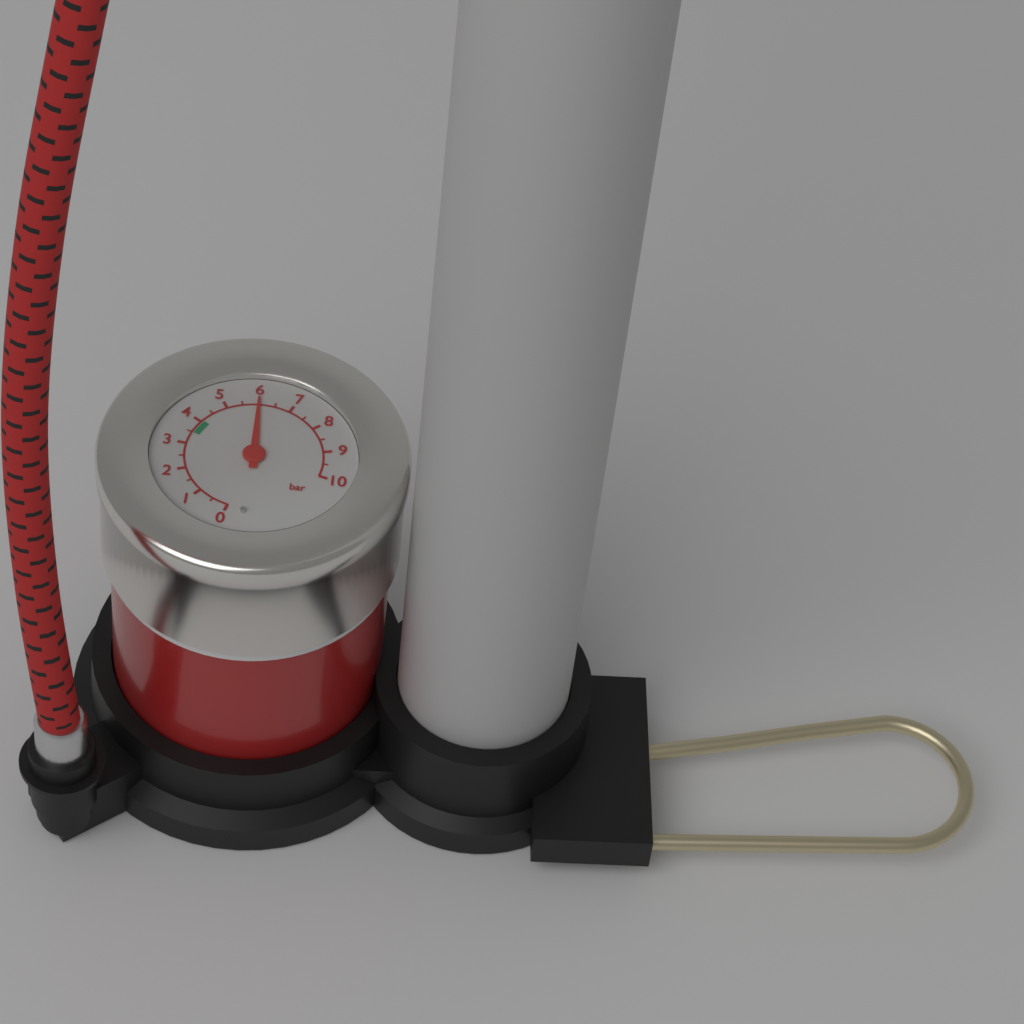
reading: 6.0 bar
